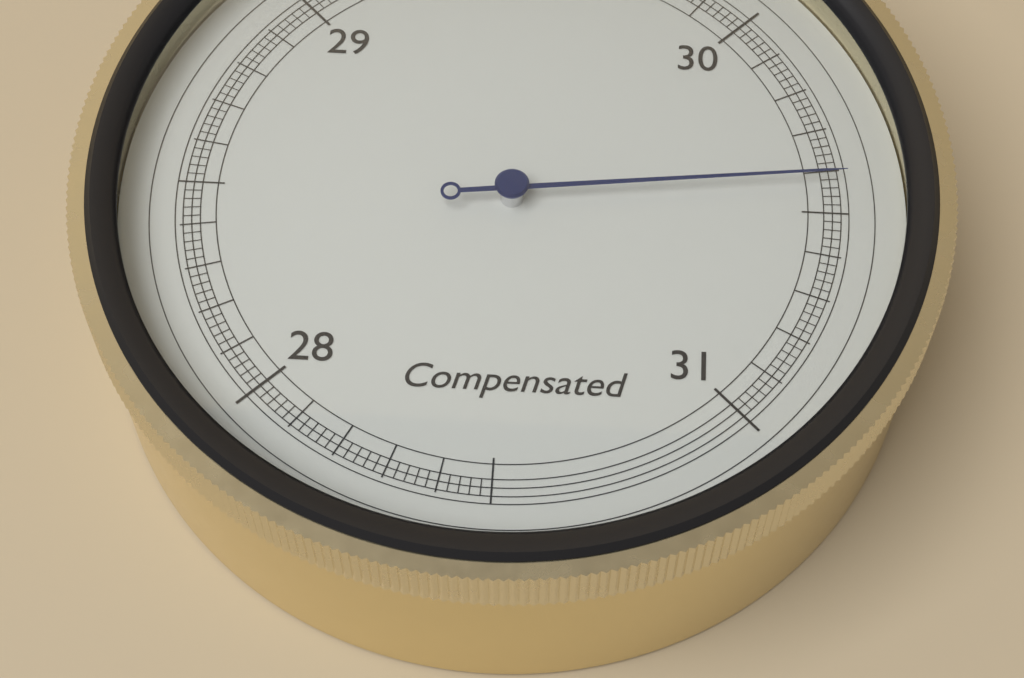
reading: 30.42 inHg
